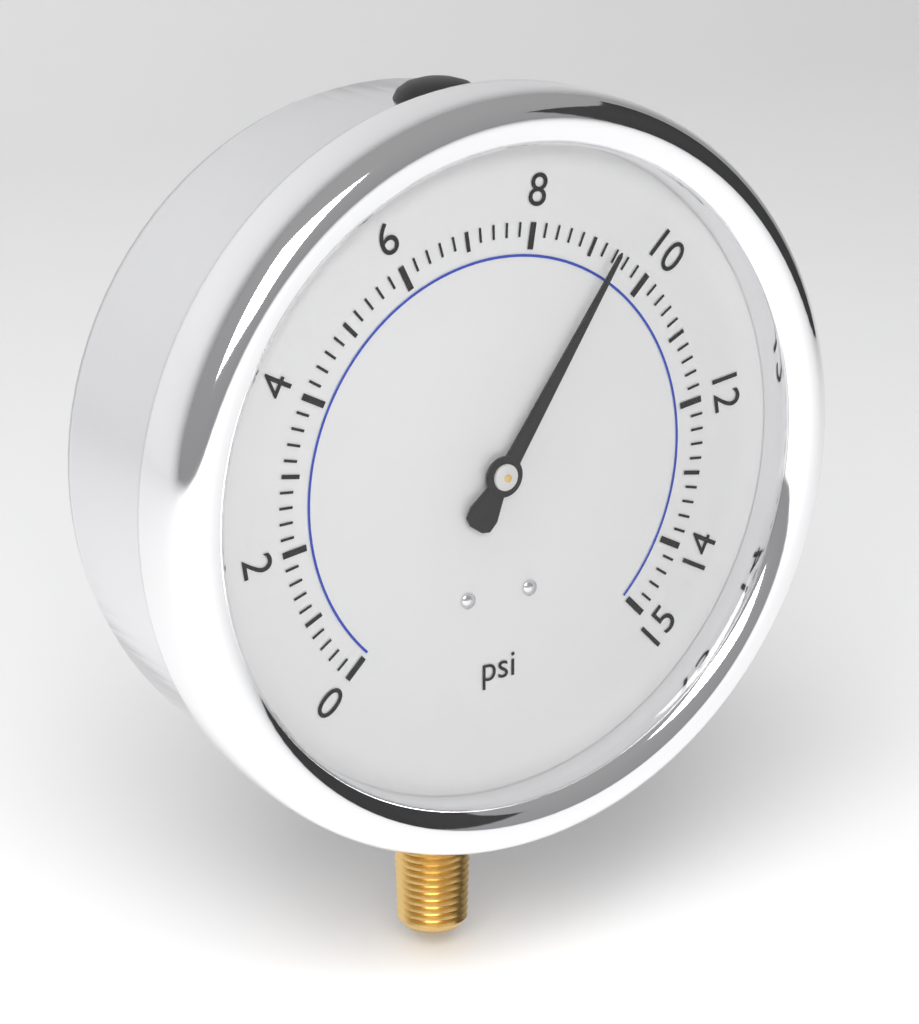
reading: 9.4 psi
